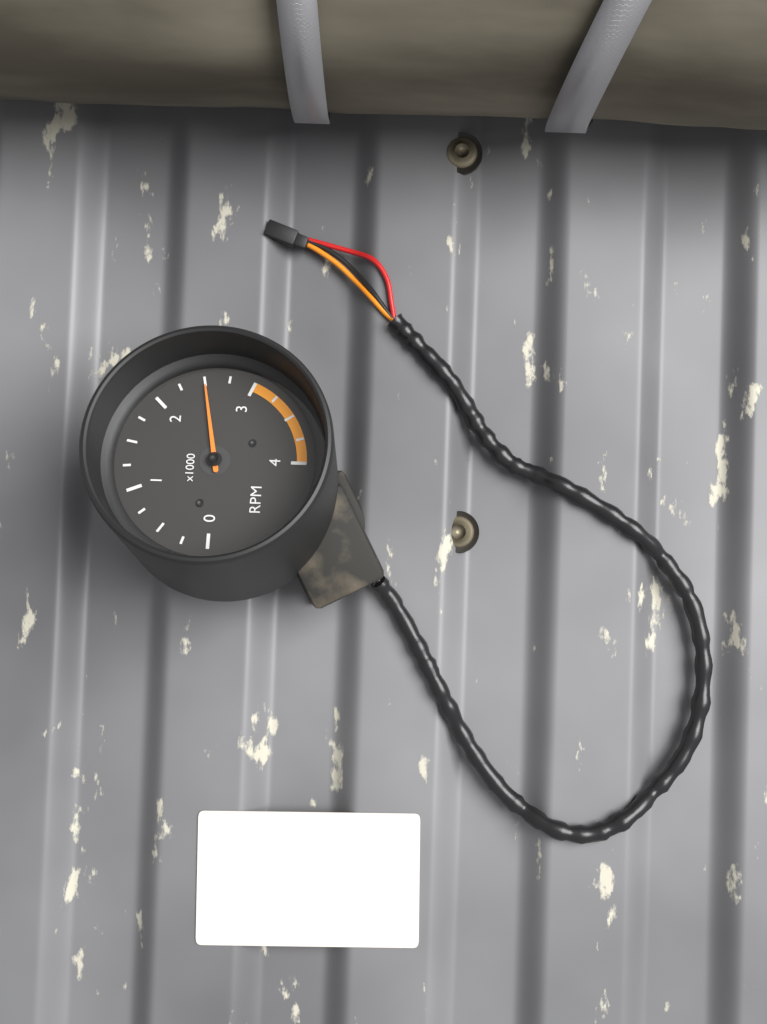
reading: 2.50 x1000 RPM
